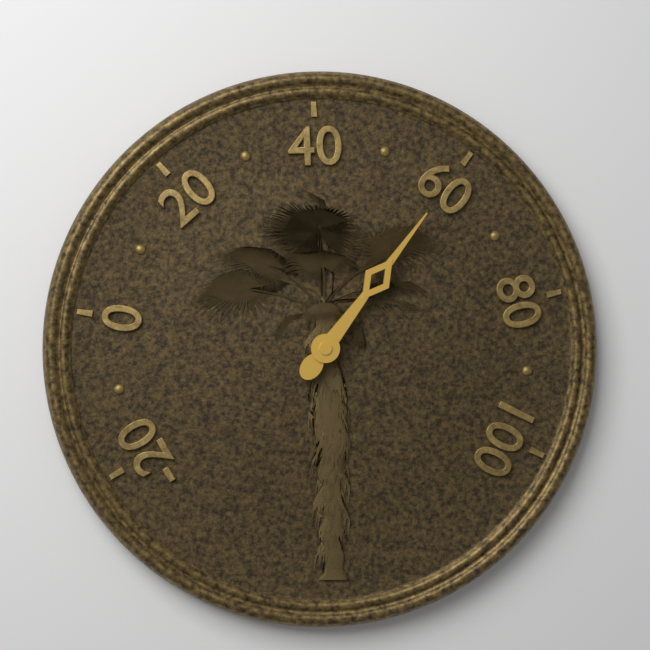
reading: 60 (no unit)
